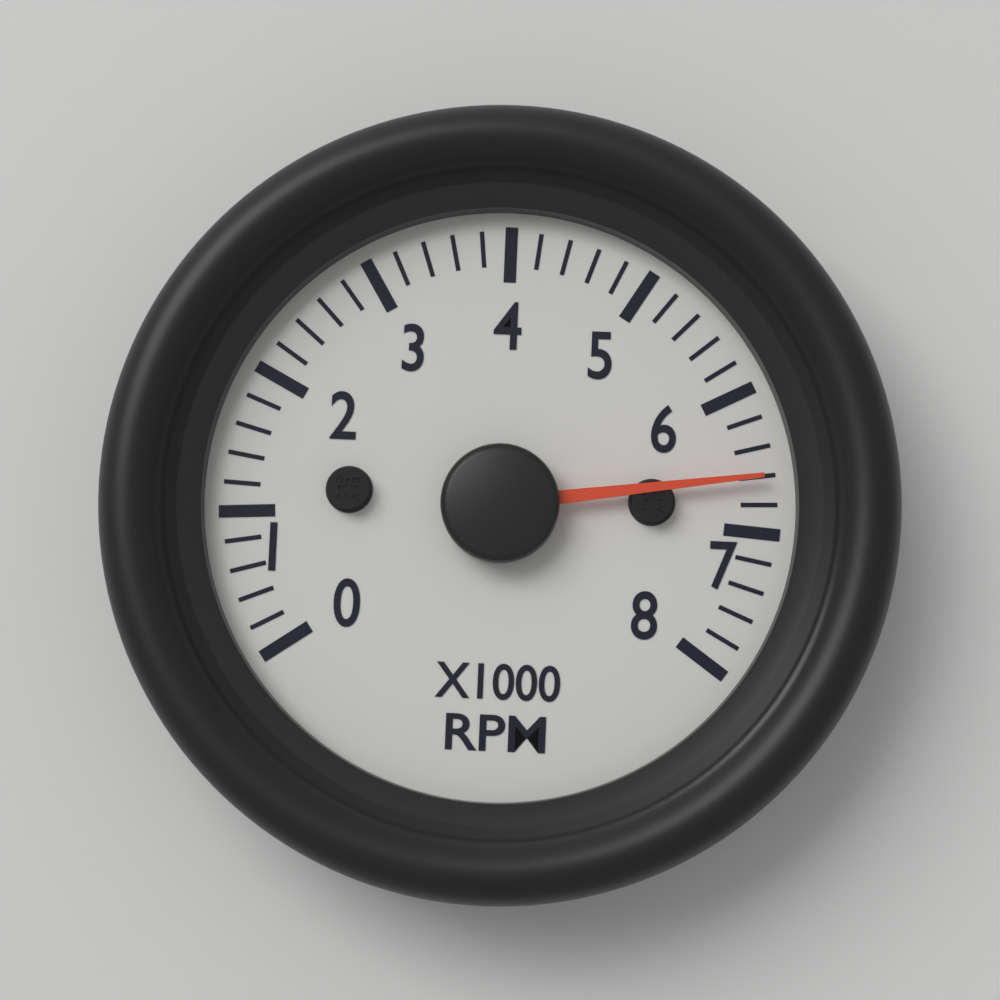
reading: 6600 RPM
